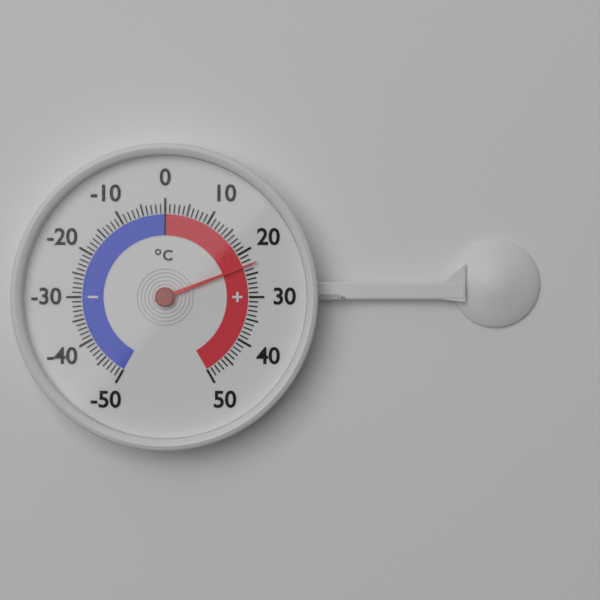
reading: 23 °C
